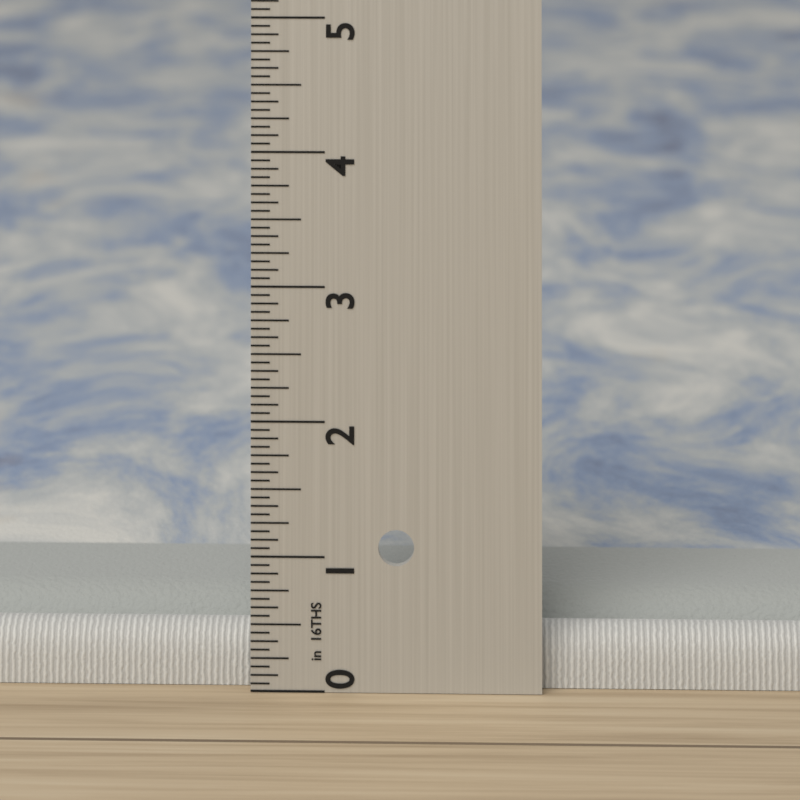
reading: 0.5625 in
